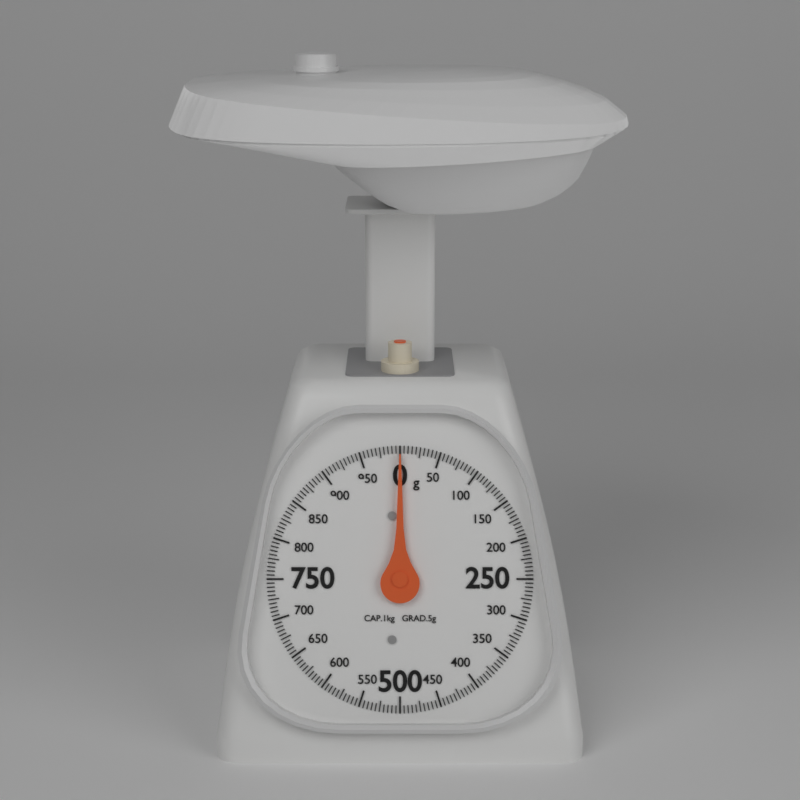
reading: 0 g
